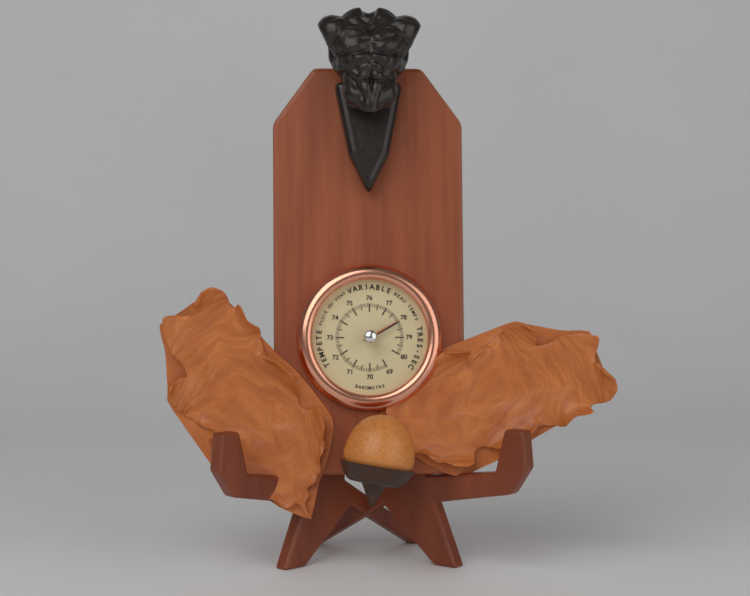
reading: 78.1 (no unit)
